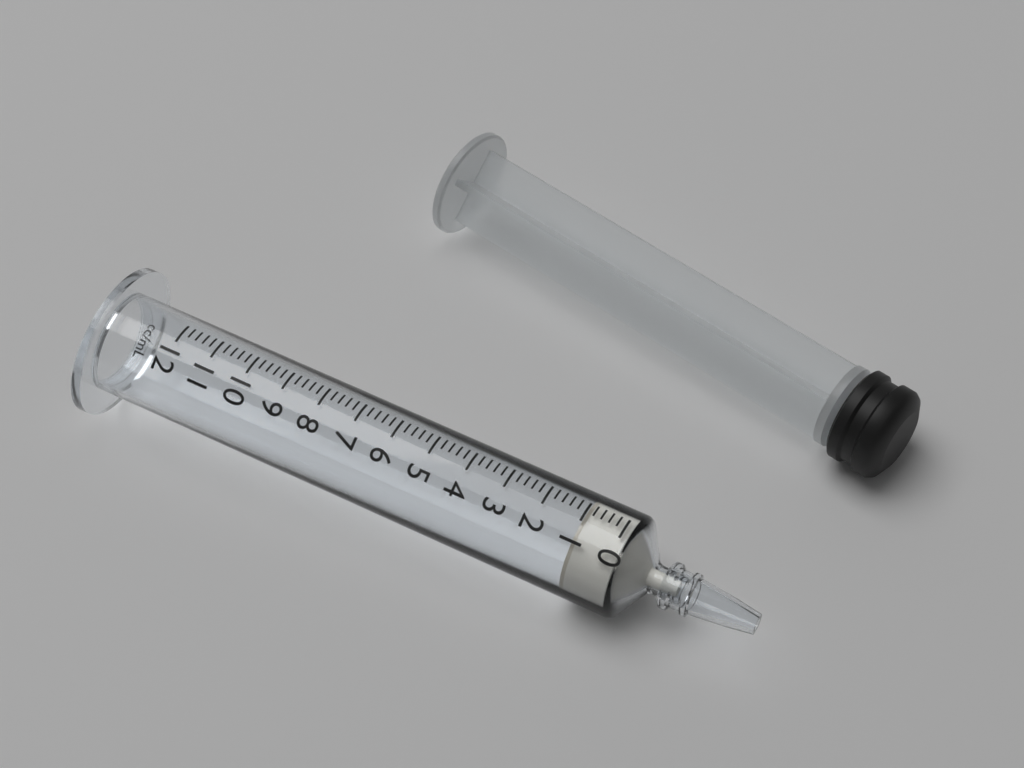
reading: 1.0 ml
